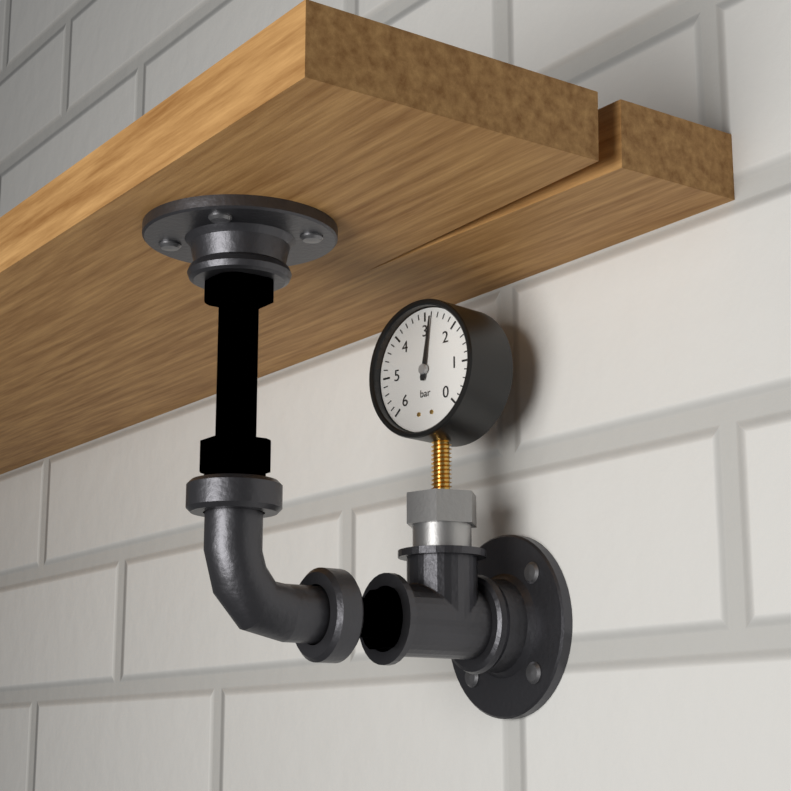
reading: 2.8 bar
